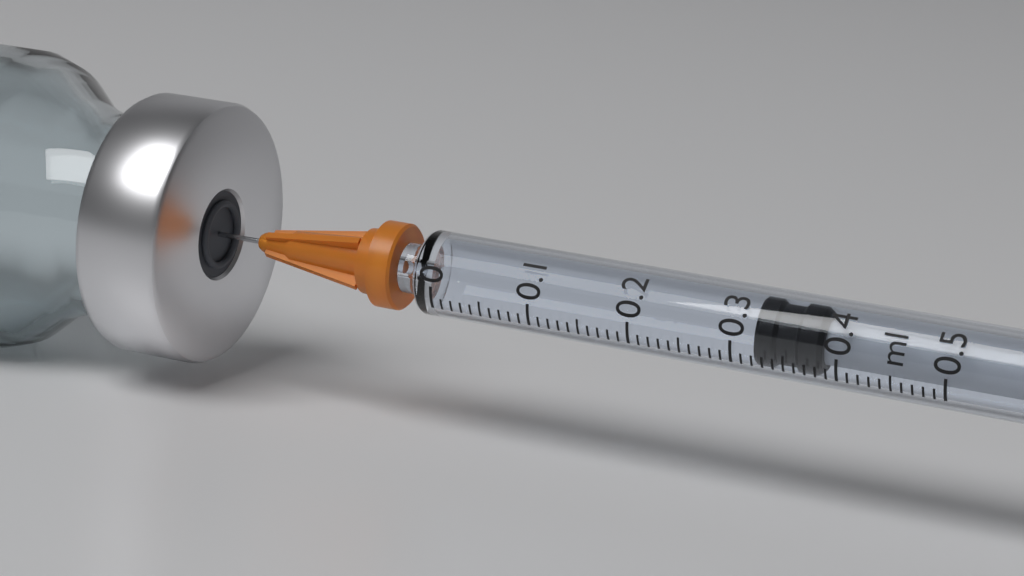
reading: 0.32 ml
